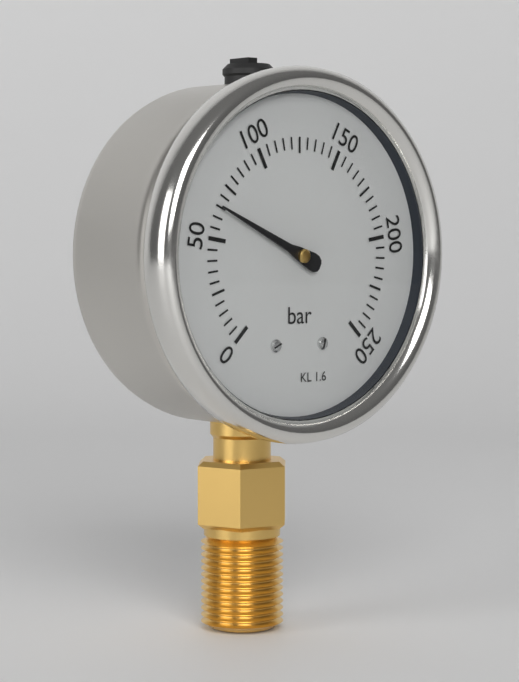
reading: 65 bar
